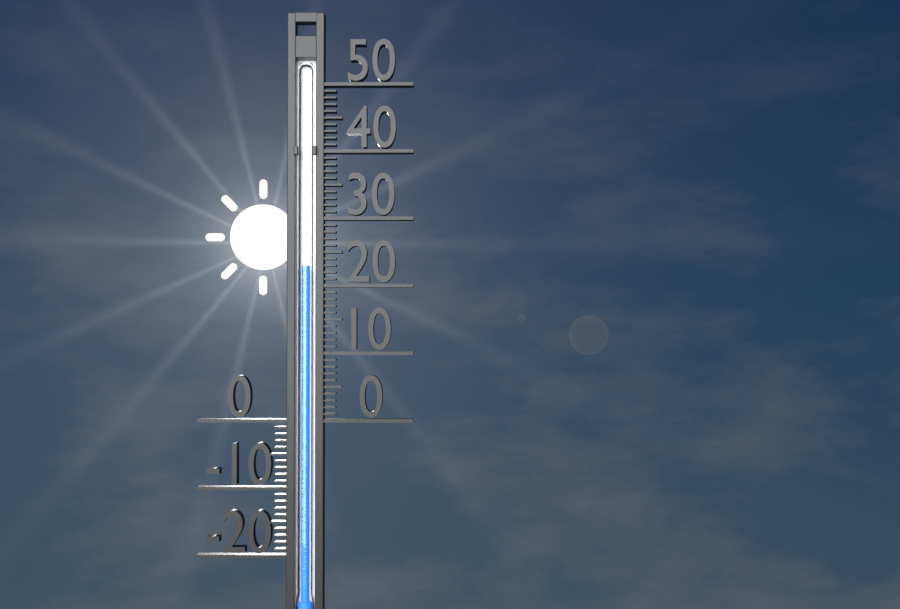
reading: 23 (no unit)
